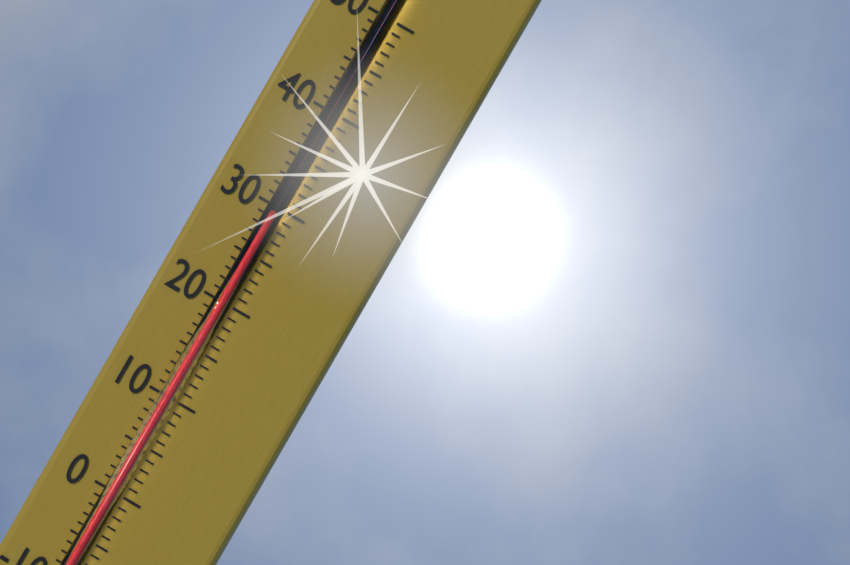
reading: 29 °C
